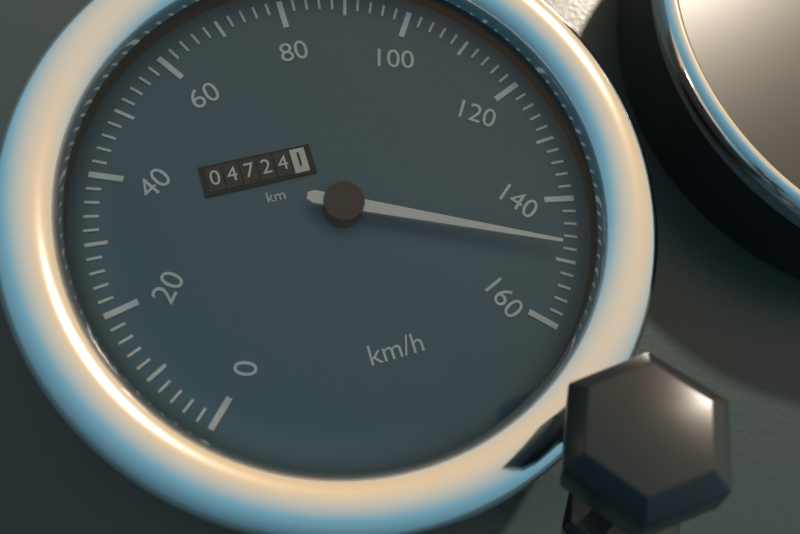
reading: 148 km/h
